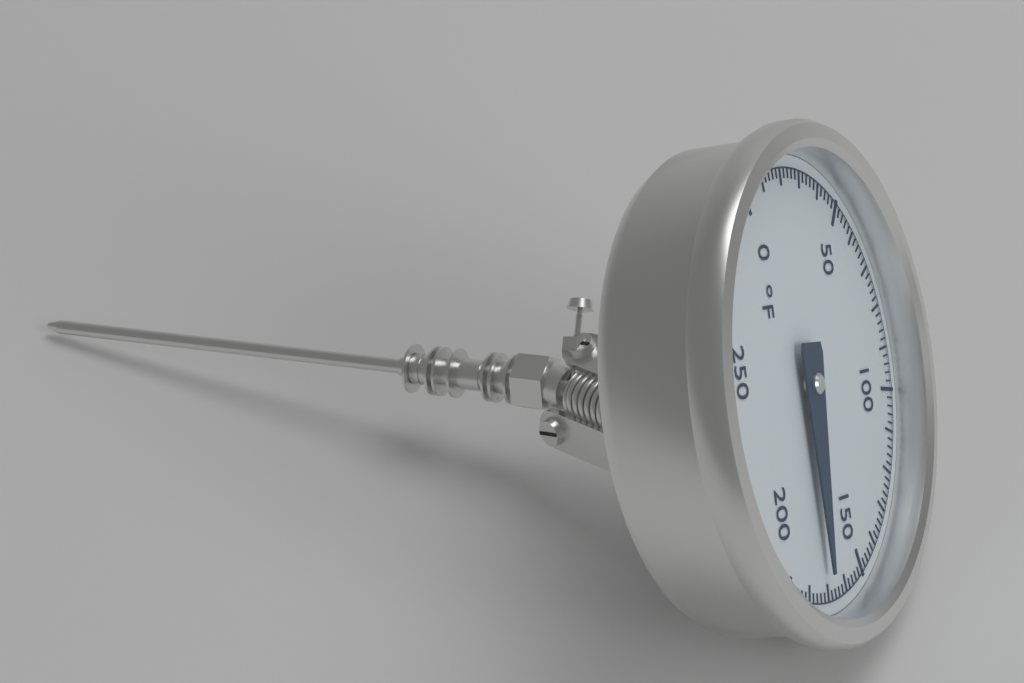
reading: 170 °F
